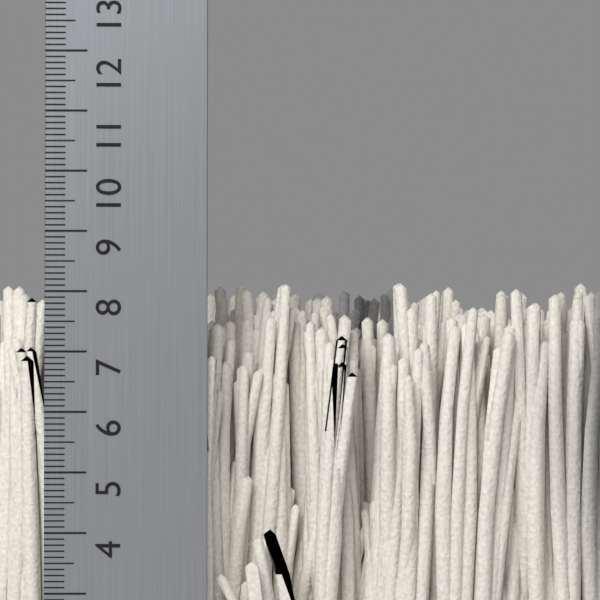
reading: 8.3 cm
